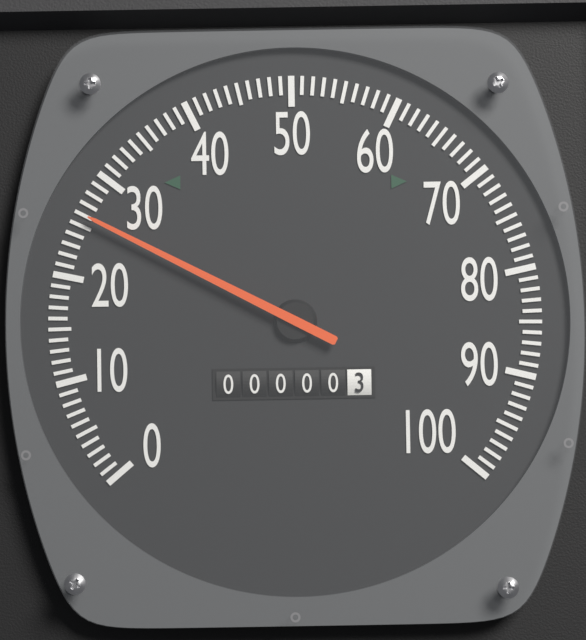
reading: 26 (no unit)
